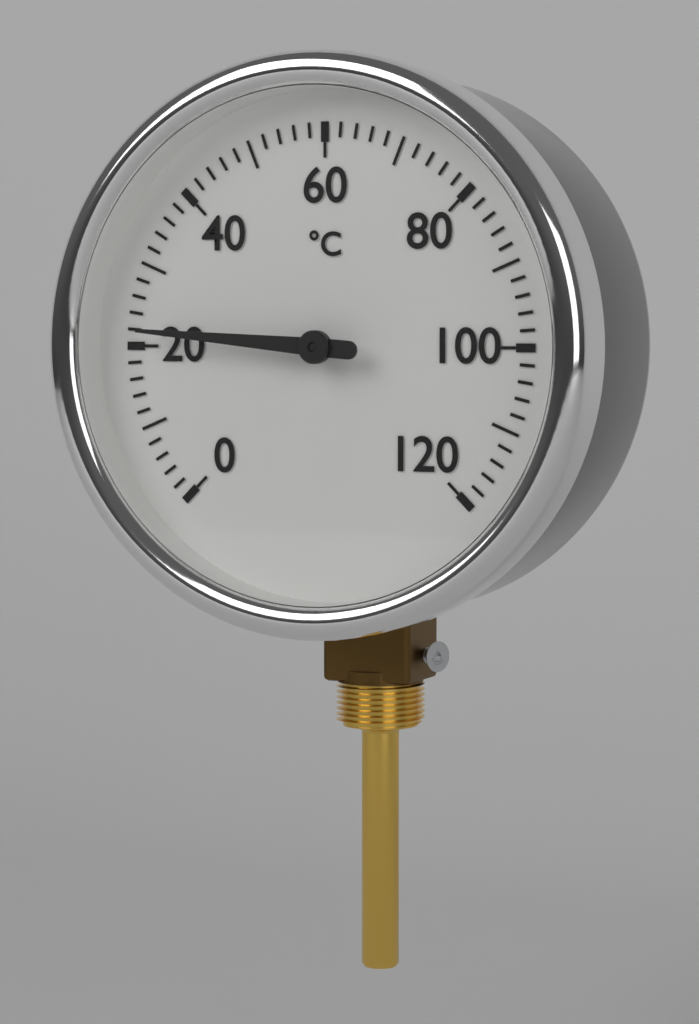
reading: 22 °C
